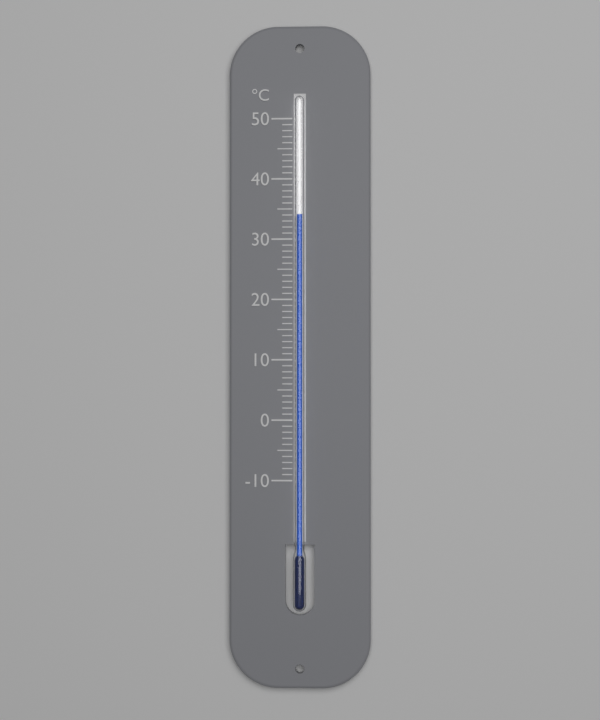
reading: 34 °C
